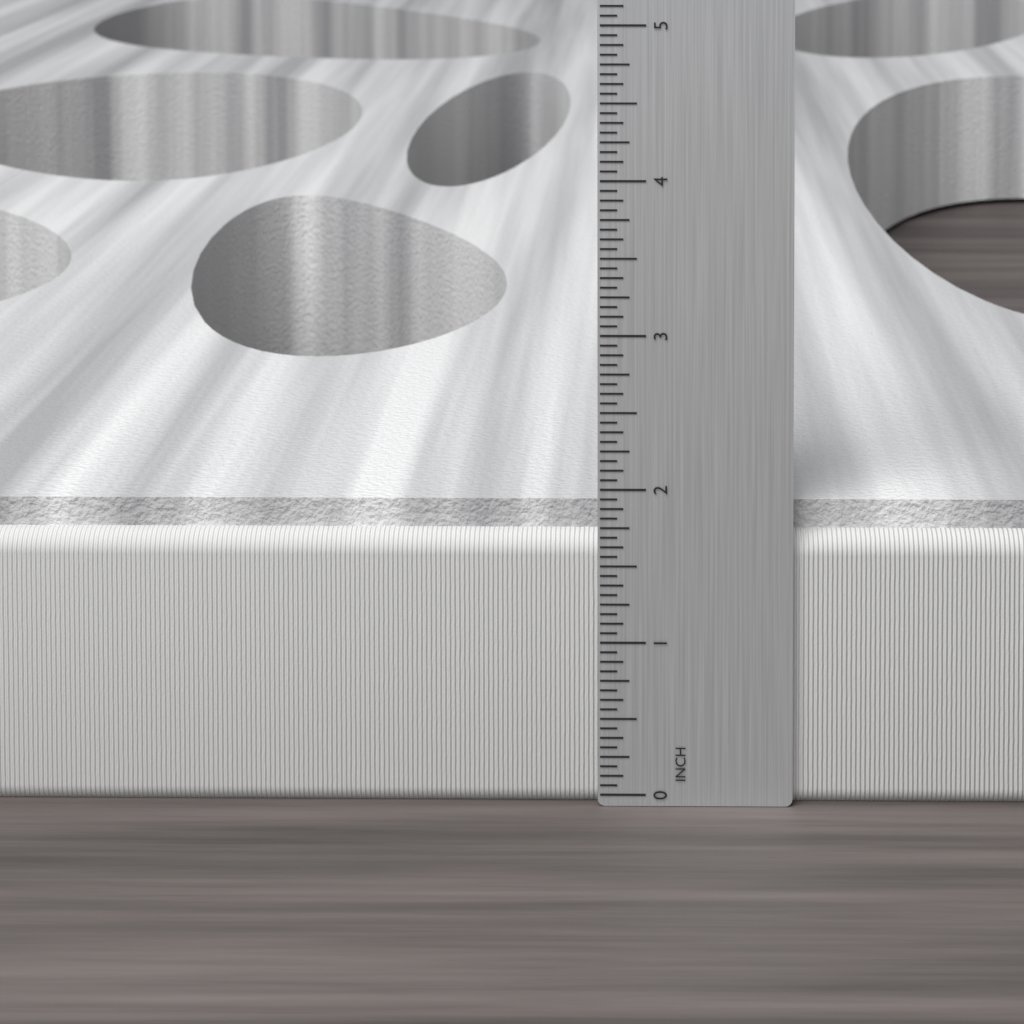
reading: 1.8750 in
